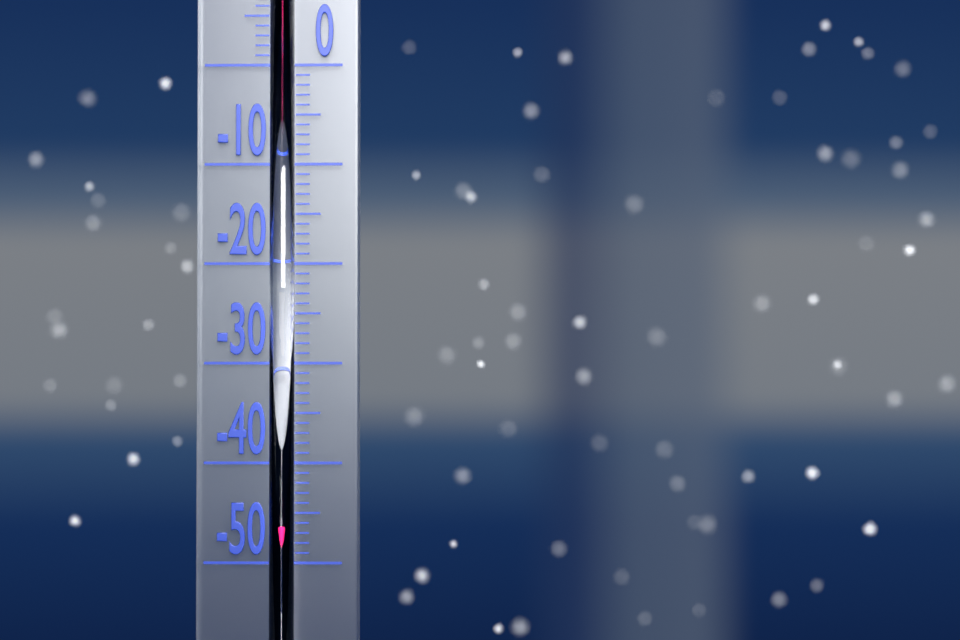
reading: -46 °C
